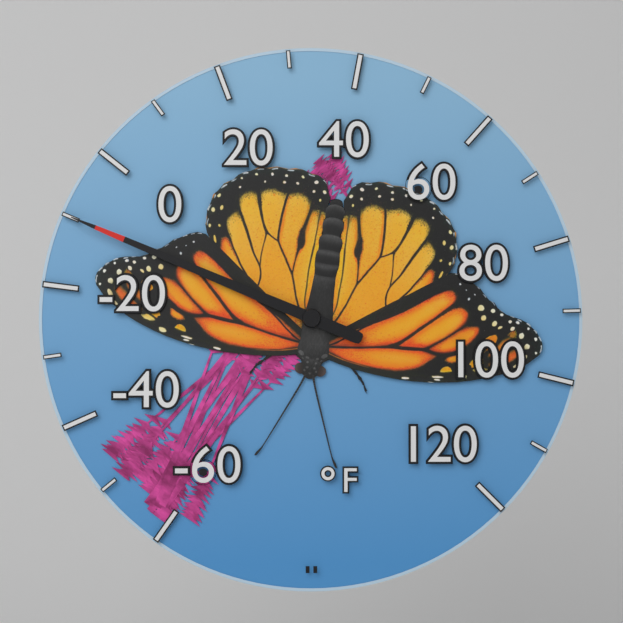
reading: -10 °F
